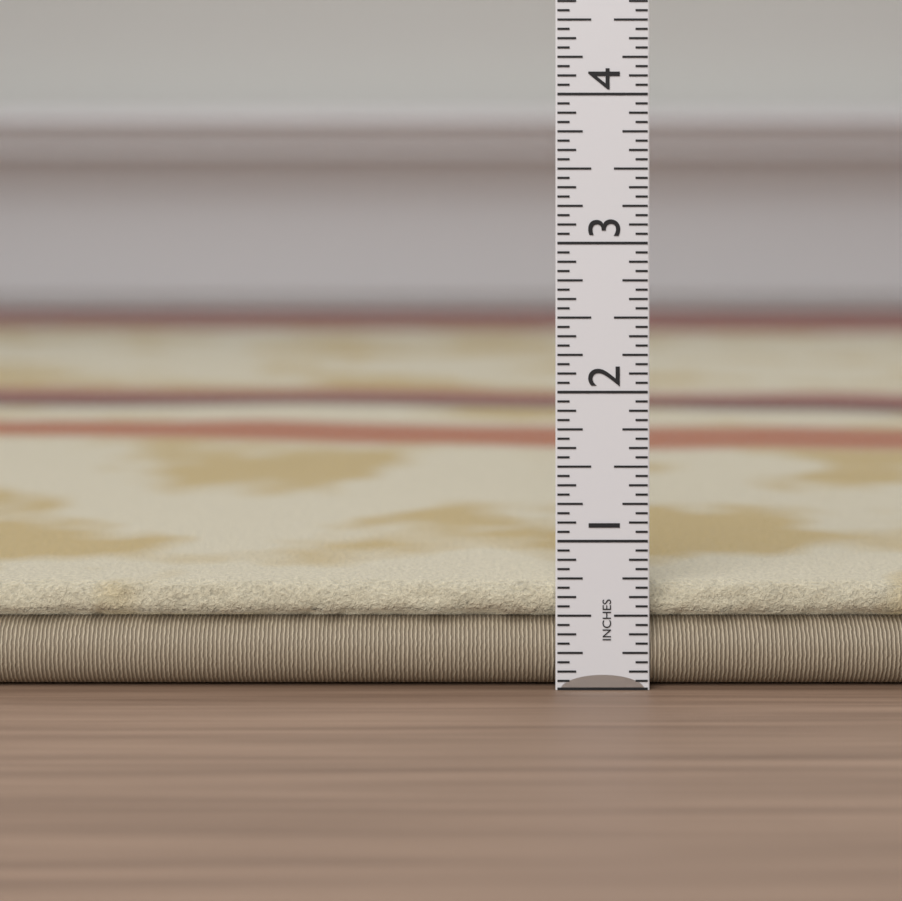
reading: 0.7000 in
